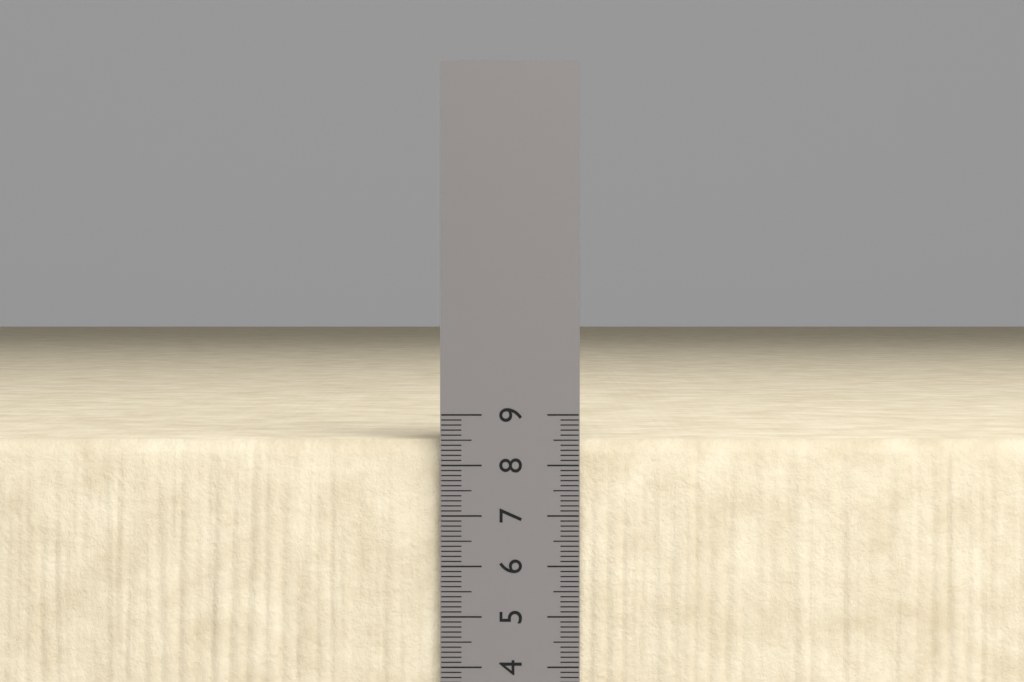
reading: 8.5 cm
